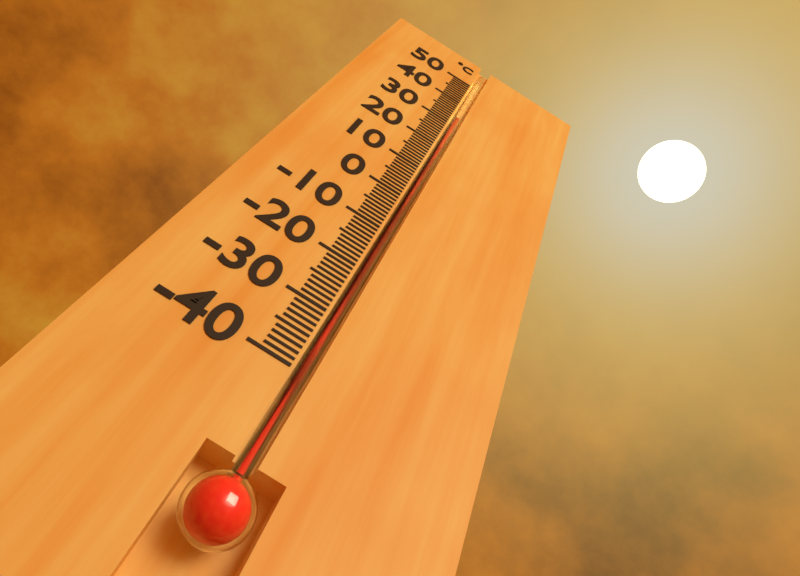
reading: 33 °C
